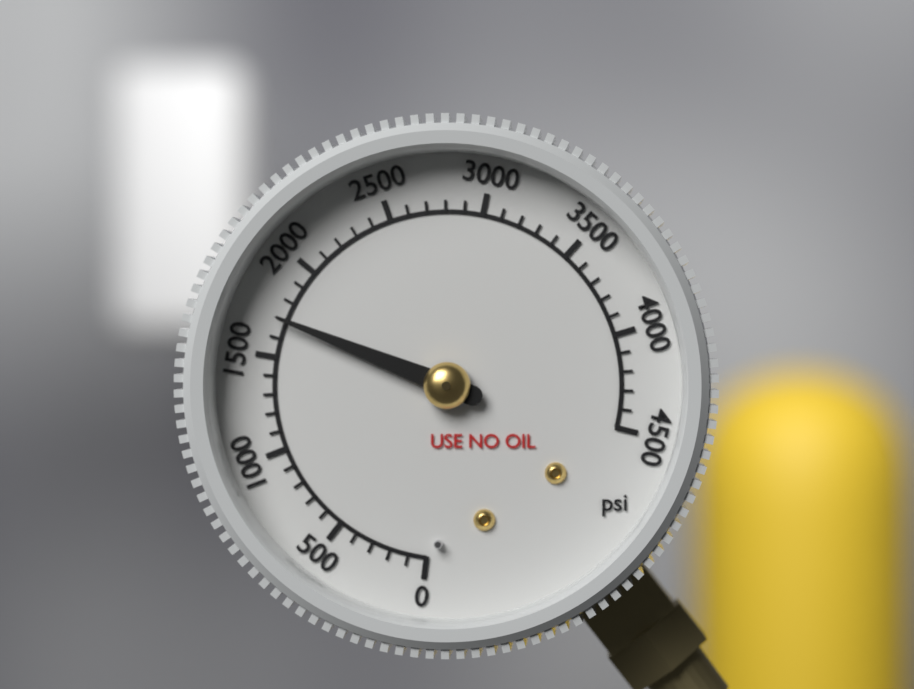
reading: 1700 psi
